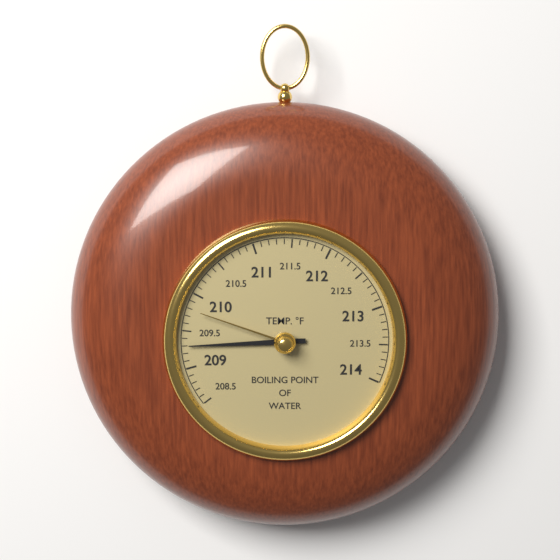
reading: 209.3 °F
